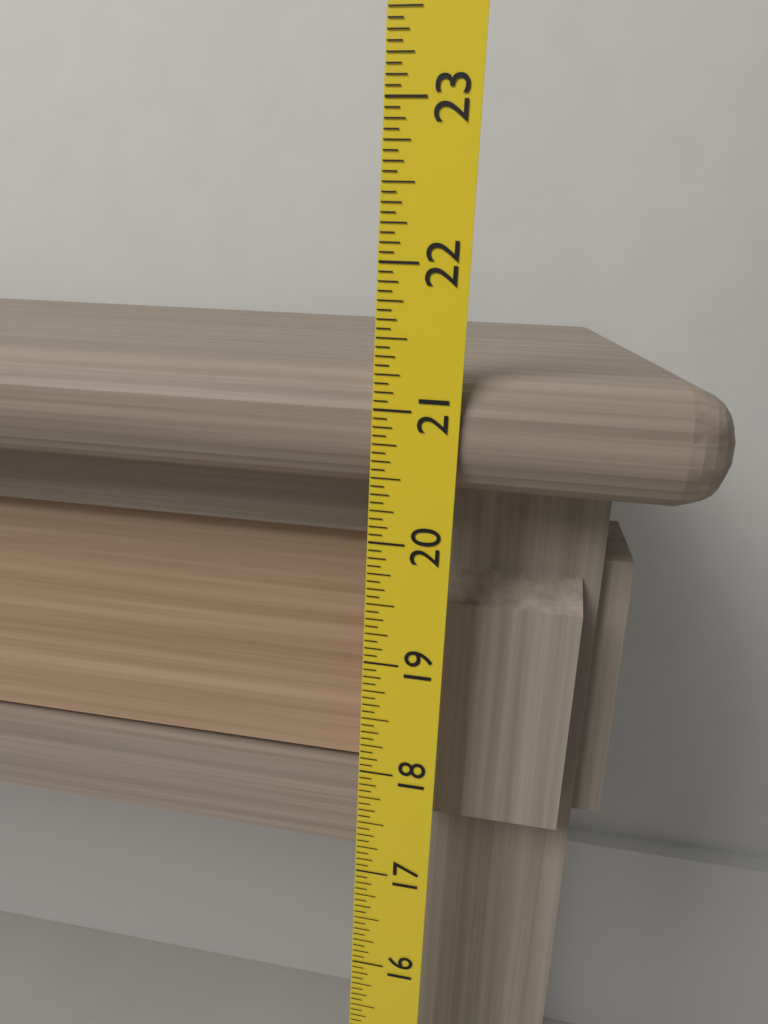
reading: 21.2500 (no unit)
